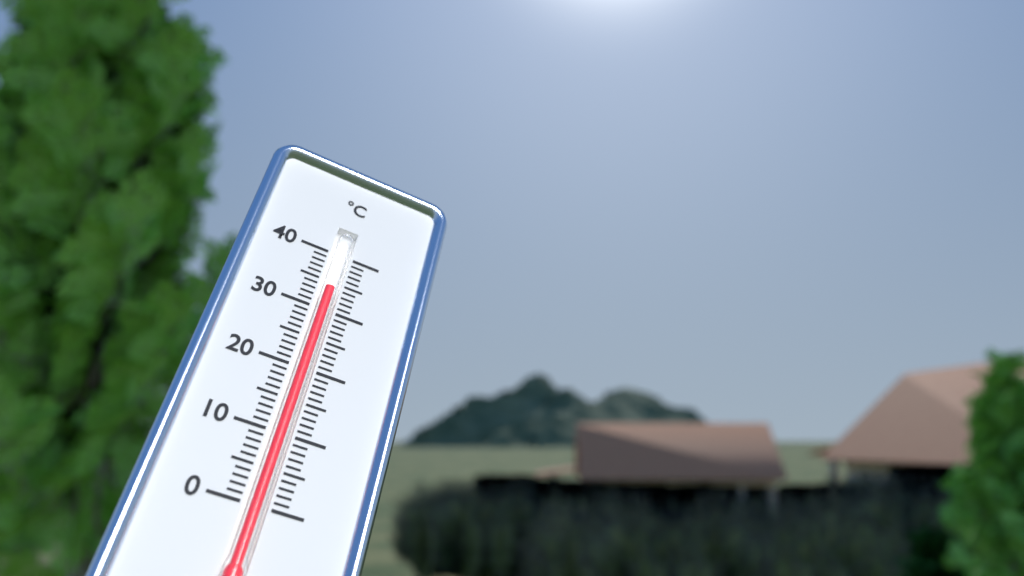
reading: 34 °C
